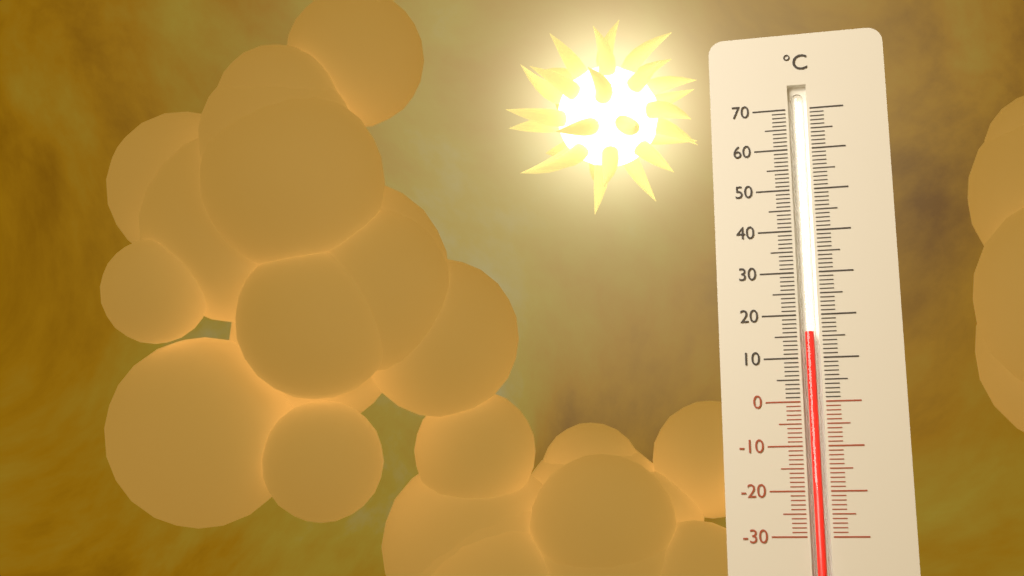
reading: 16 °C
